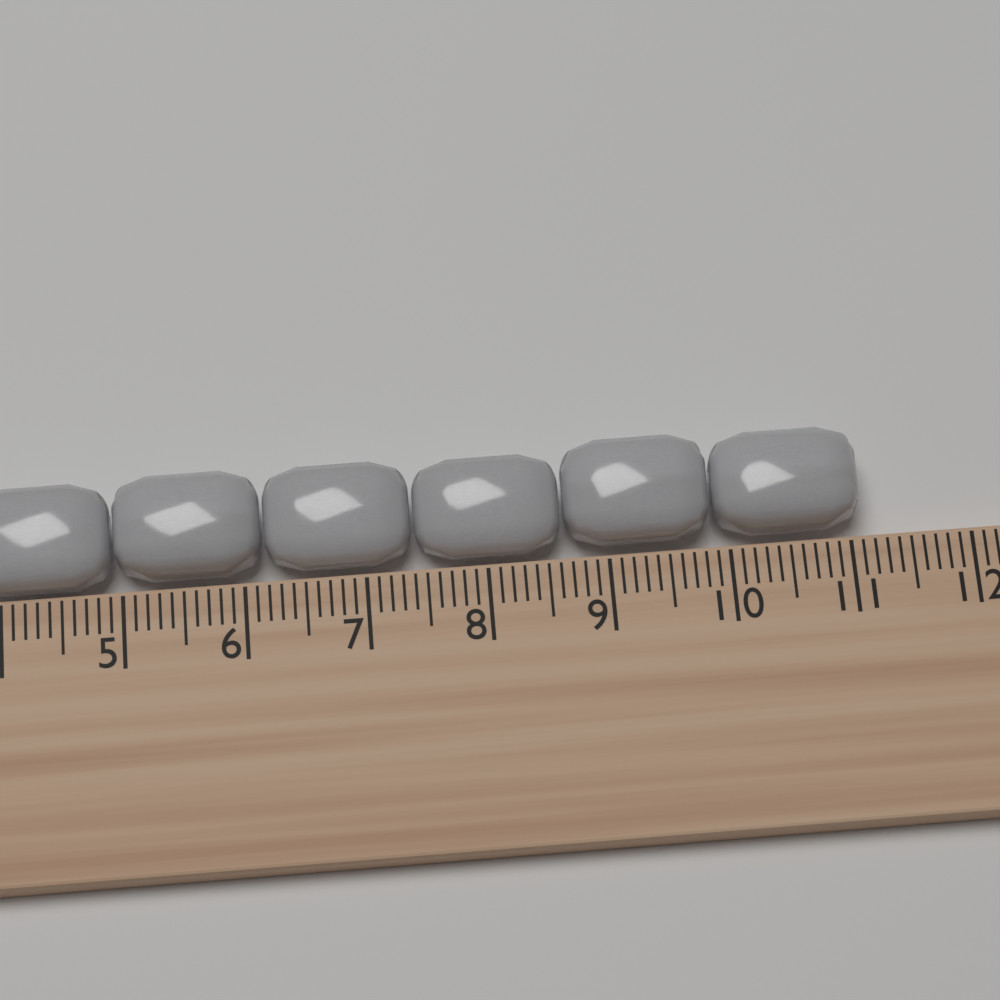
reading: 11.1 cm
